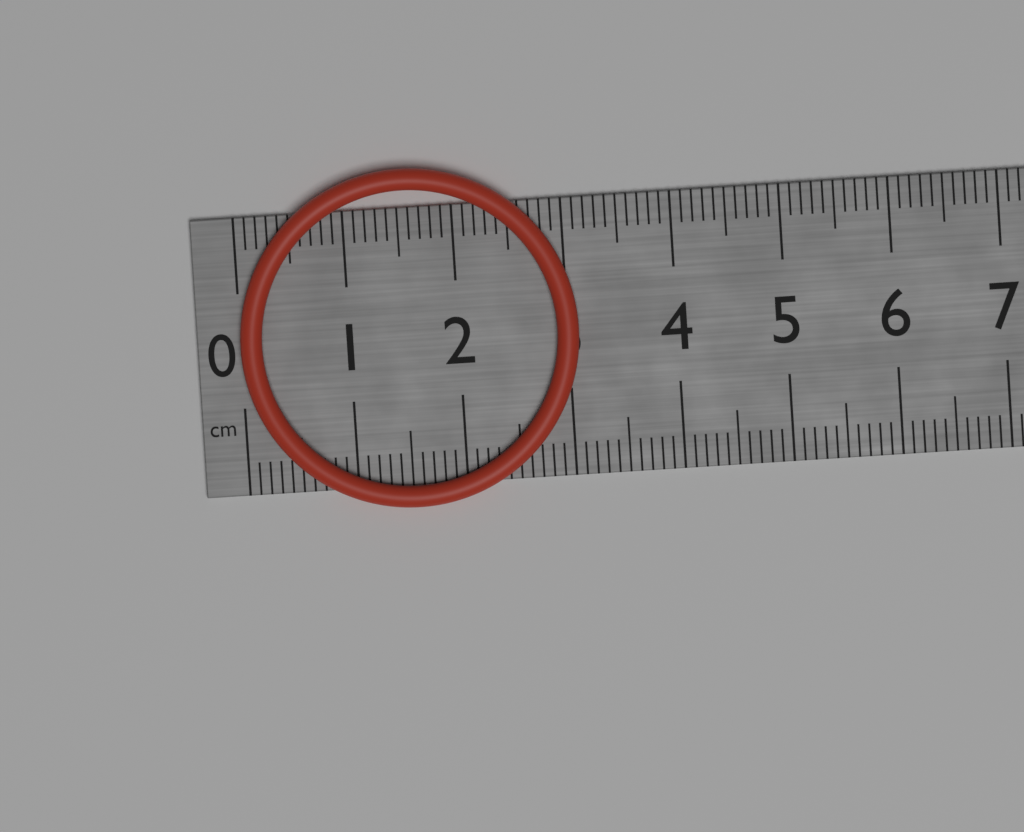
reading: 3.1 cm
